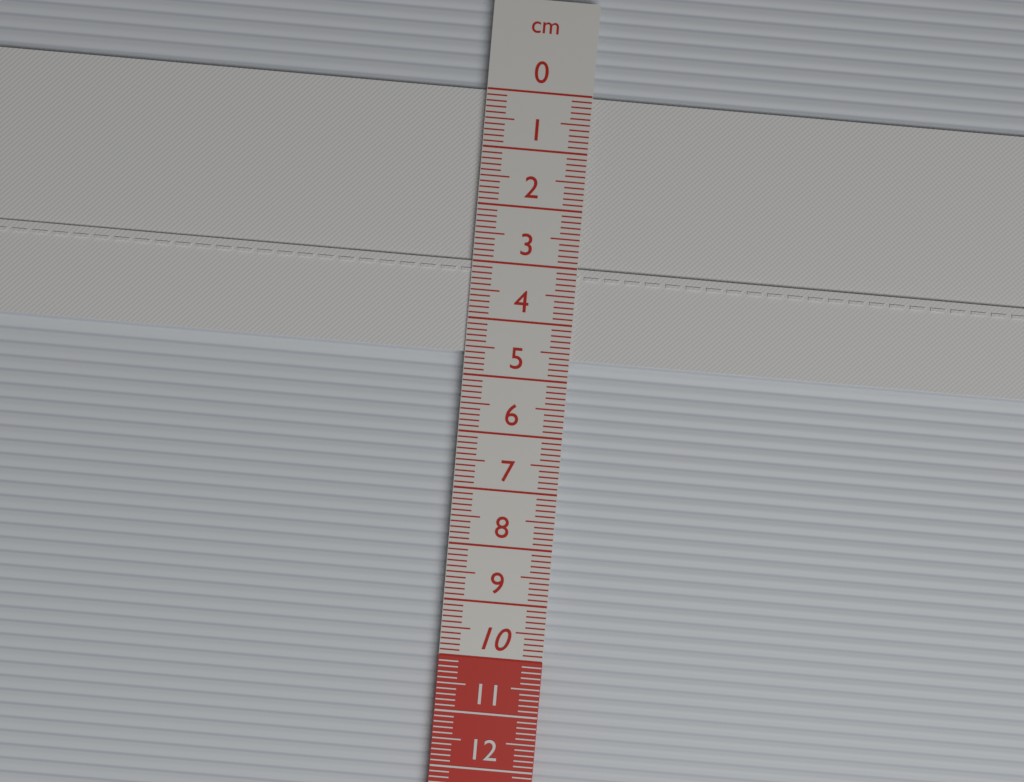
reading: 4.6 cm
